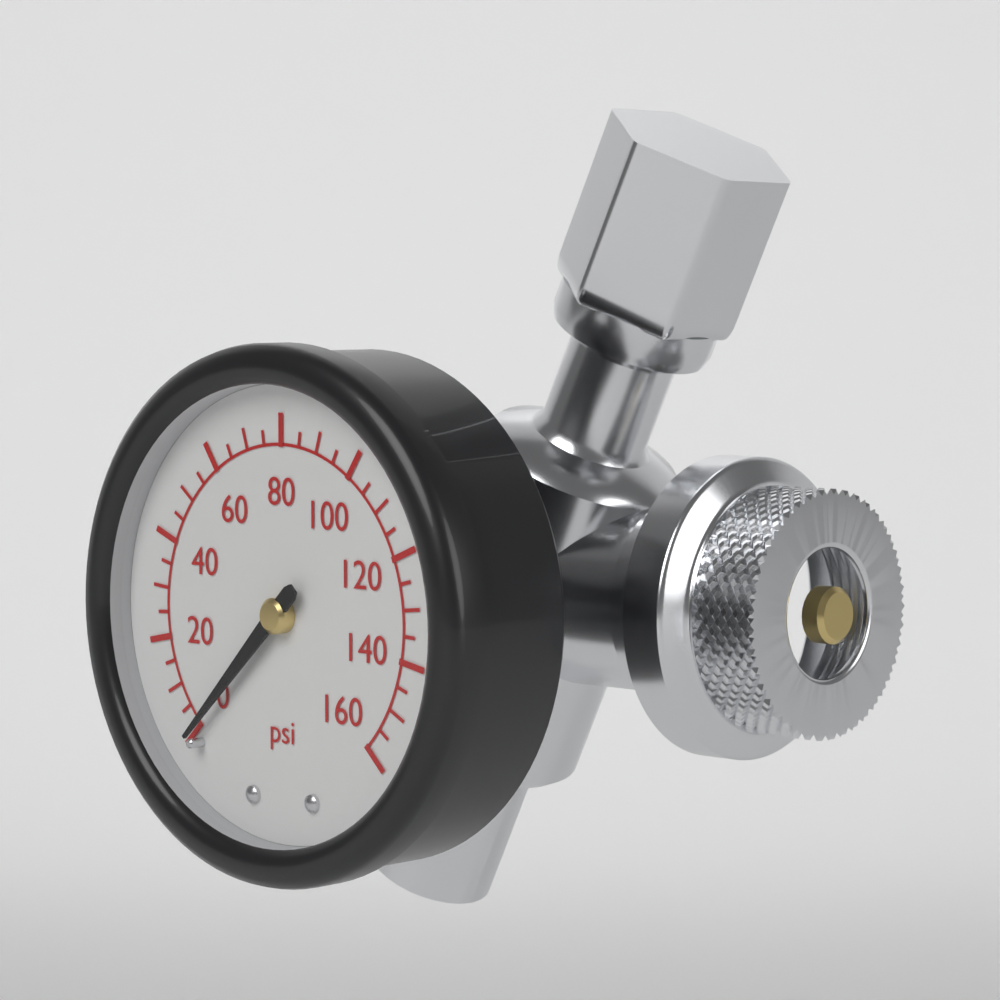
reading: 0 psi
